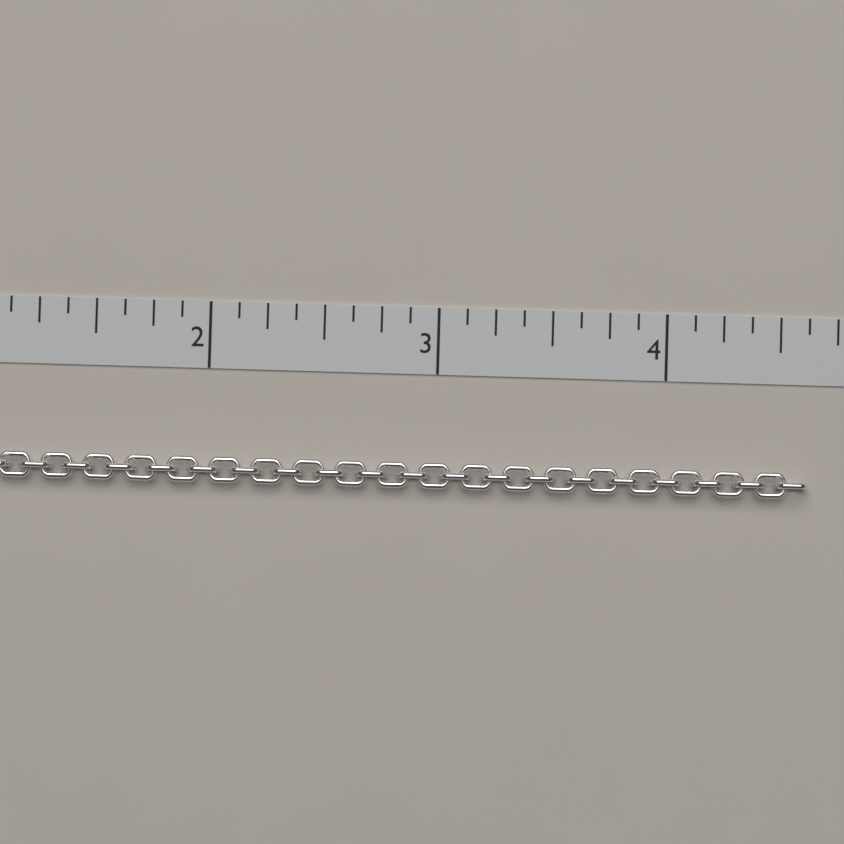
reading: 4.625 in
